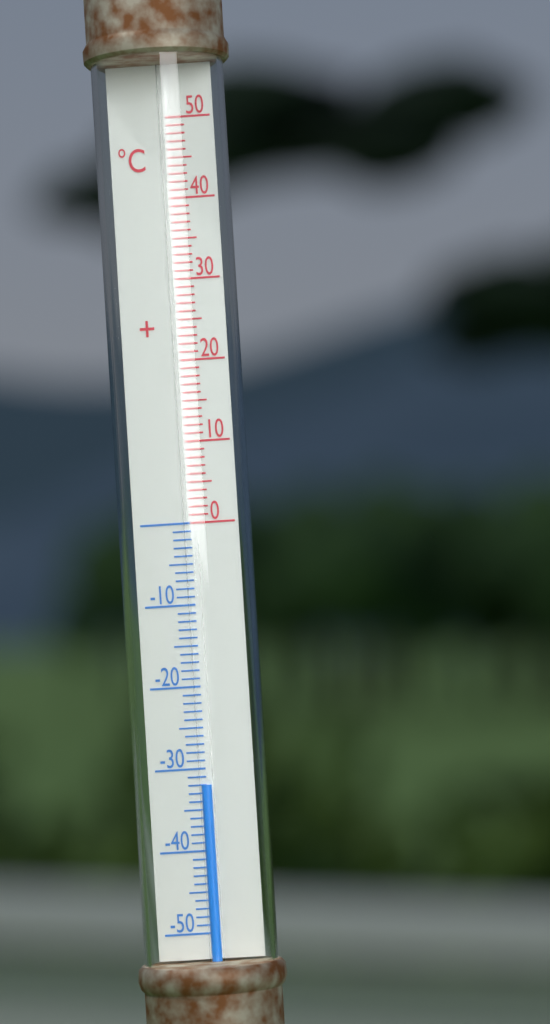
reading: -32 °C
